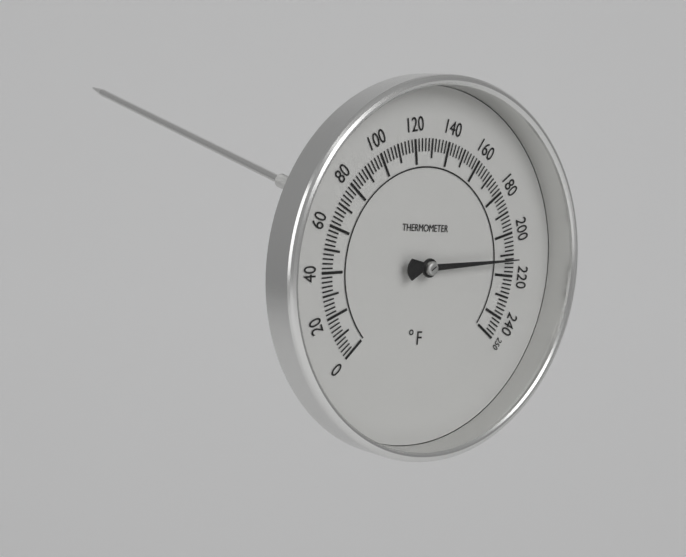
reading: 212 °F
